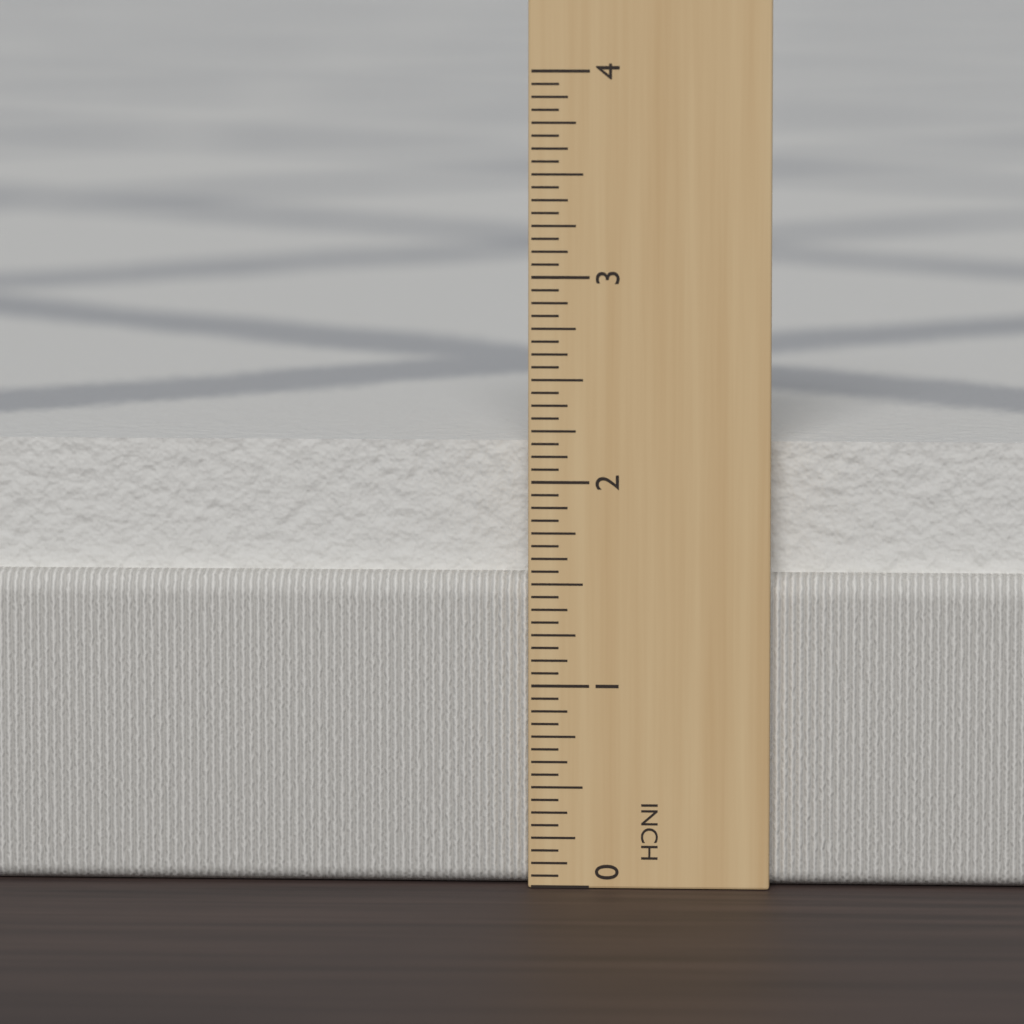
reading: 2.1875 in
